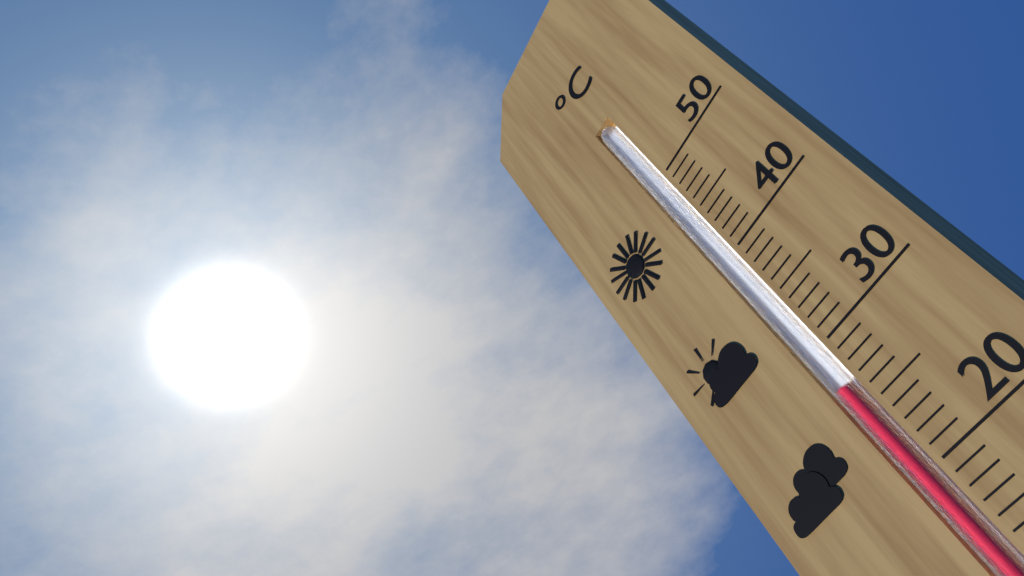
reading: 27 °C
